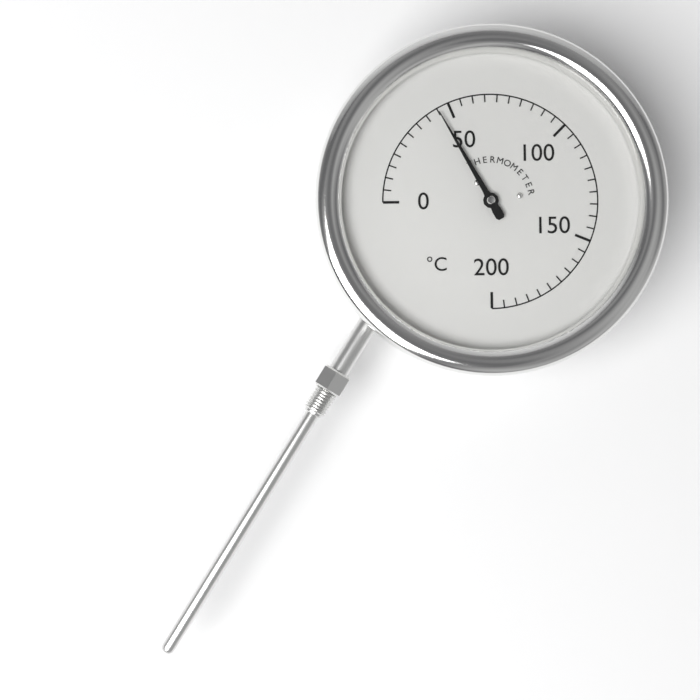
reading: 45 °C
